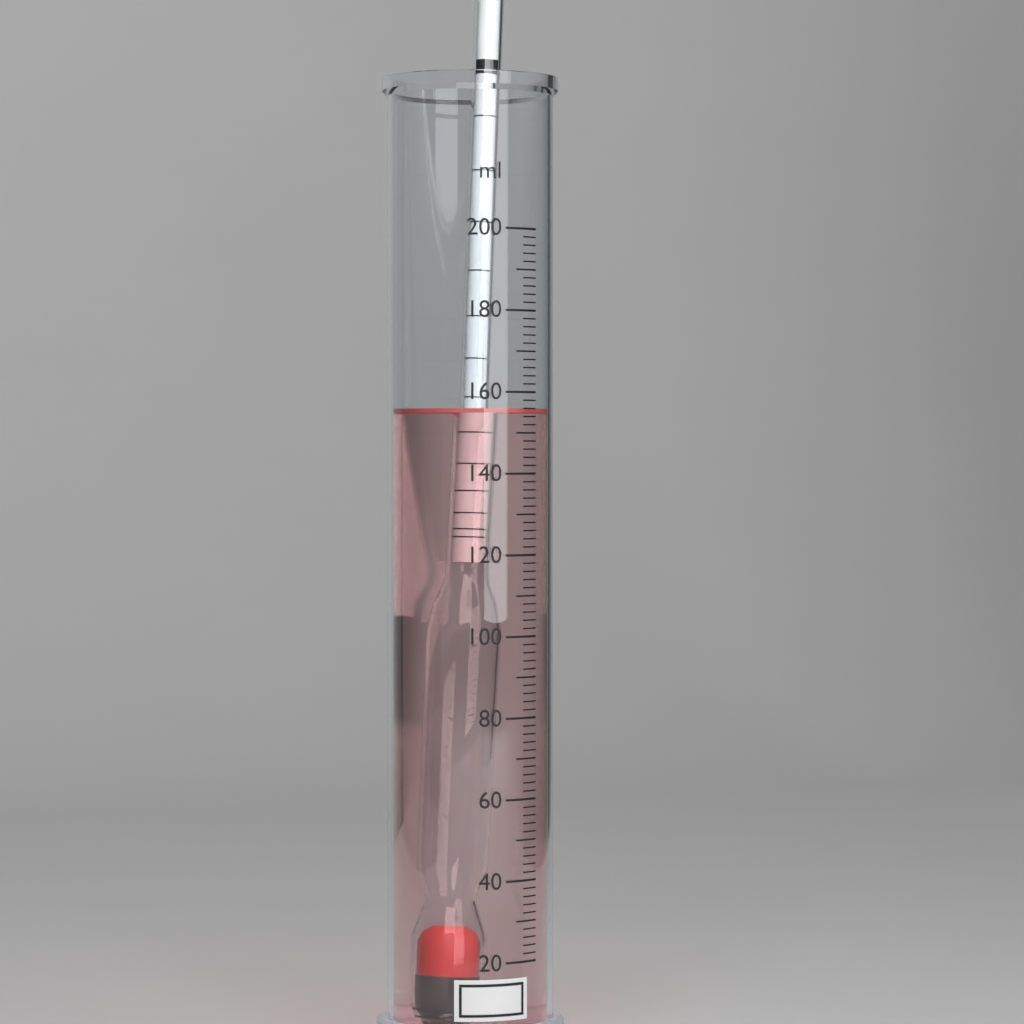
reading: 156 ml
